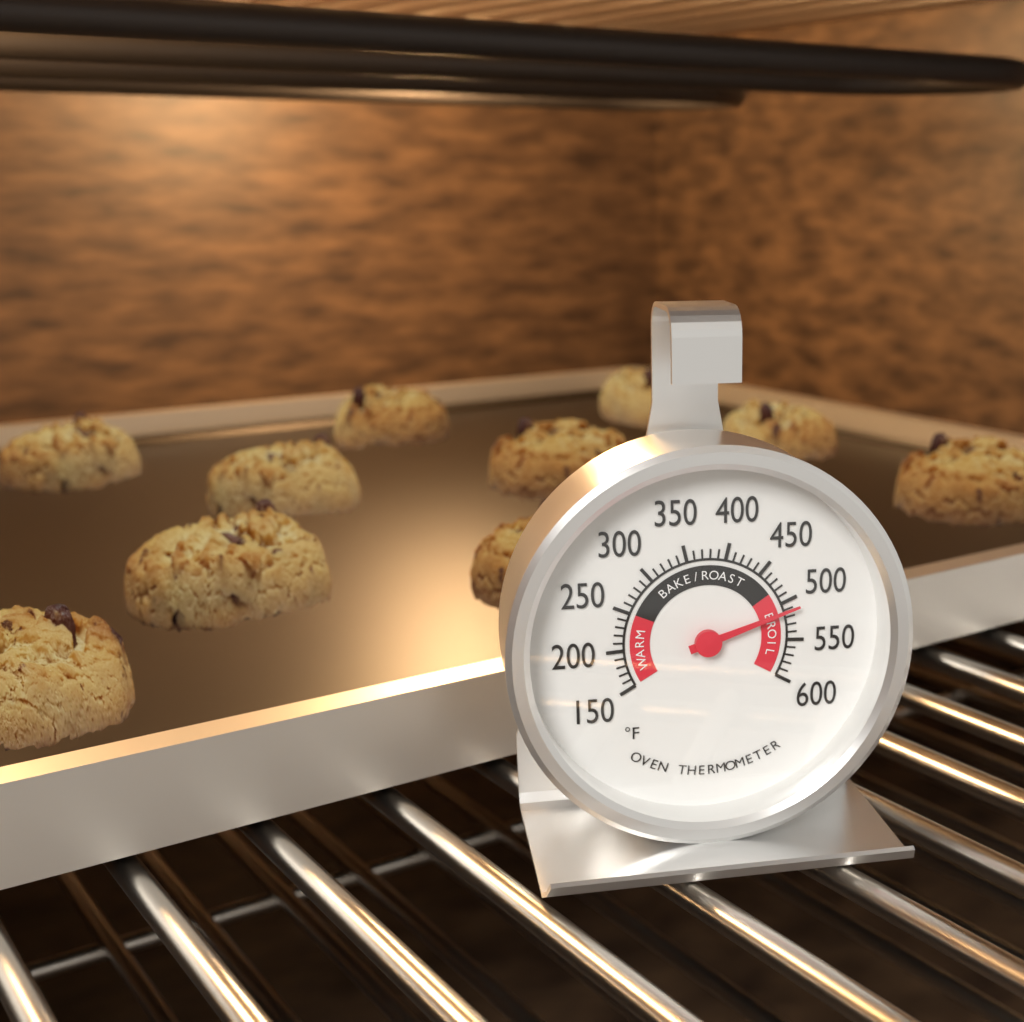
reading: 510 °F
